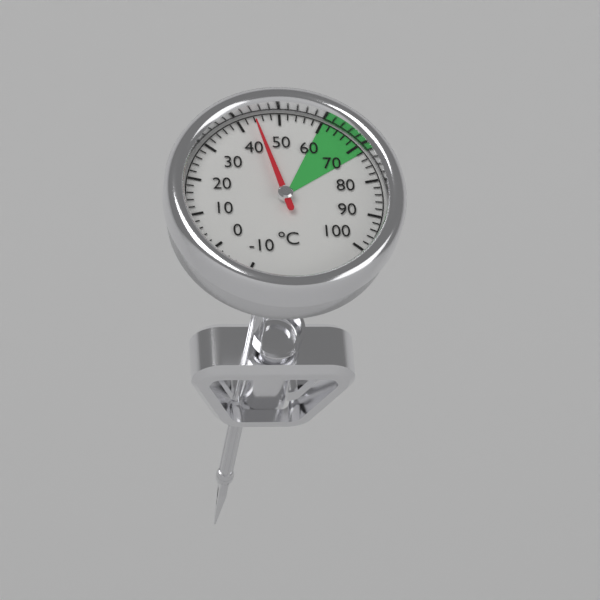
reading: 44 °C
